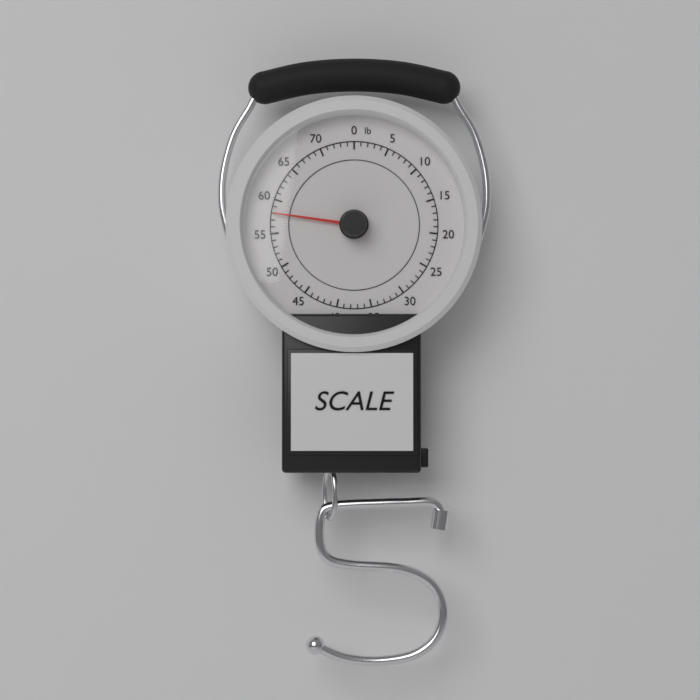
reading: 58 lb
